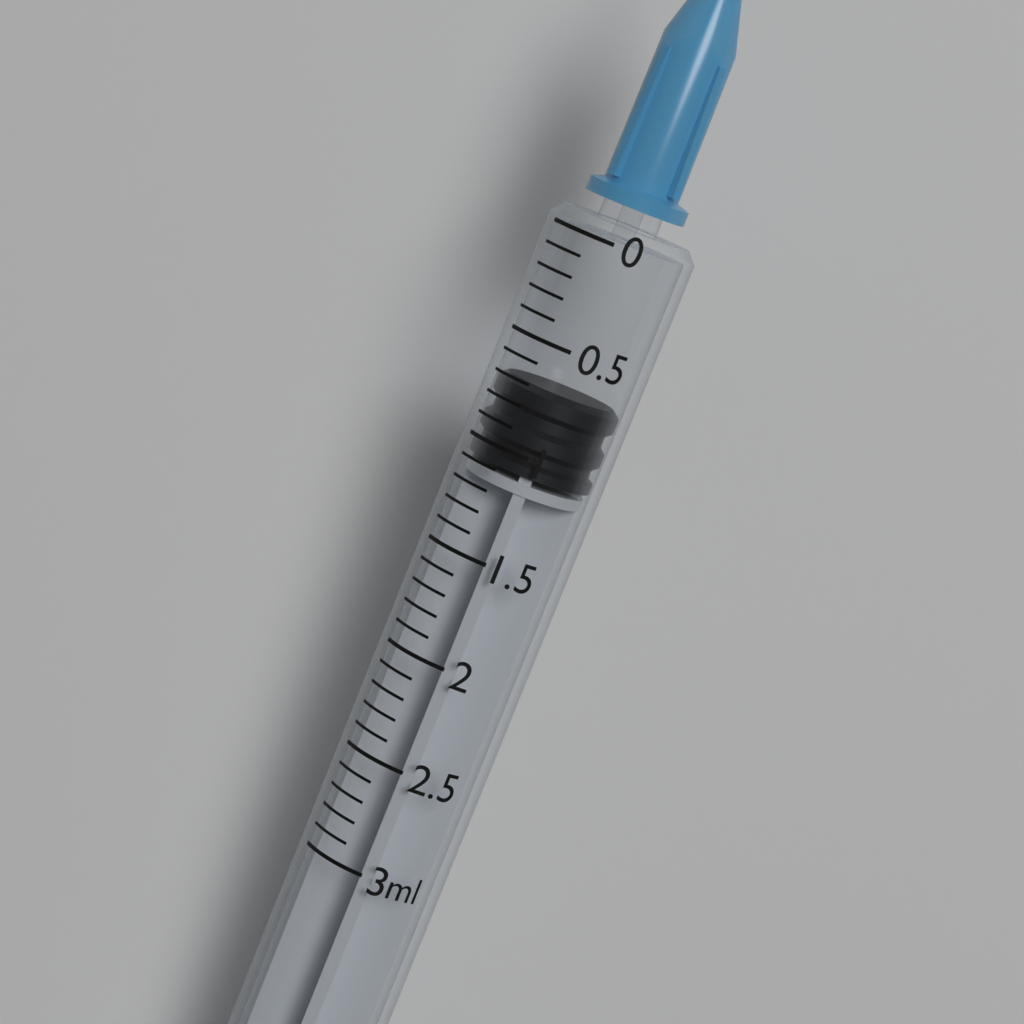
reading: 0.7 ml
